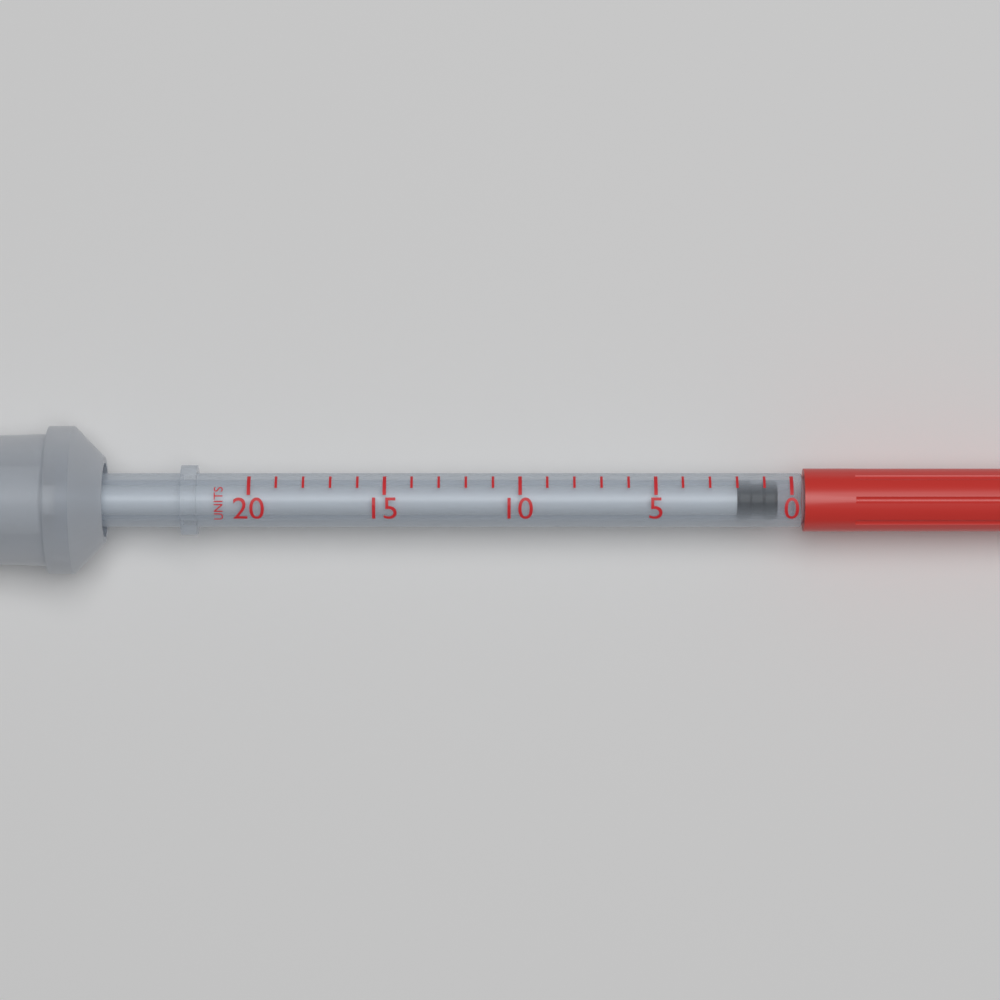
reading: 0.5 units
